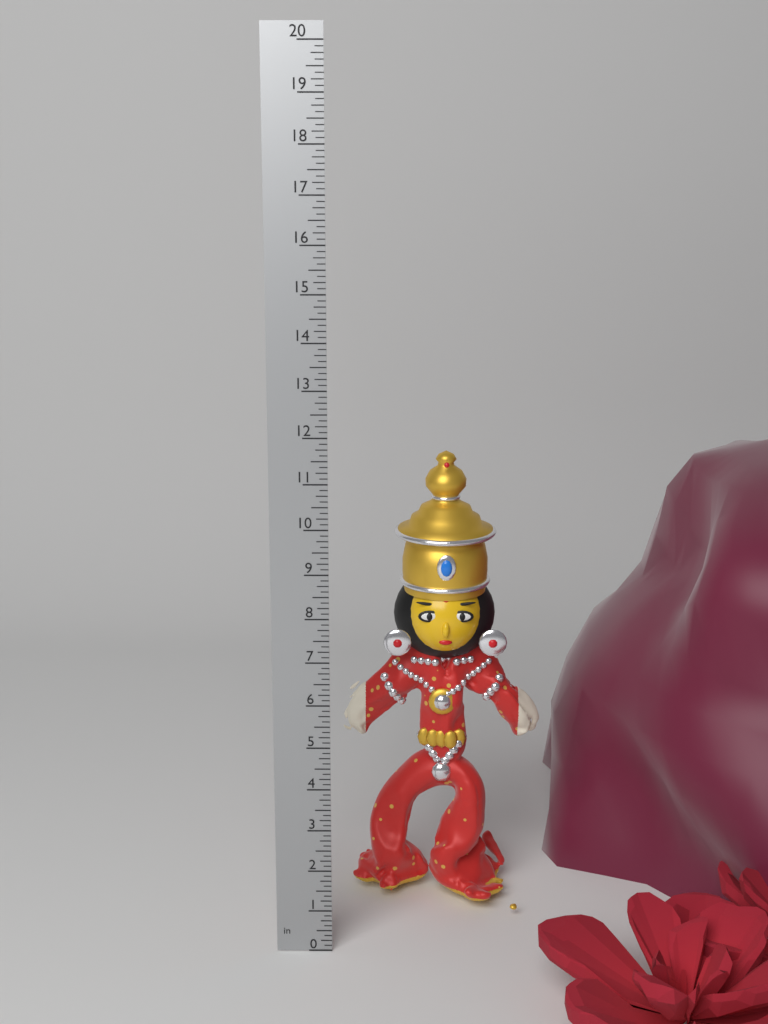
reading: 11.125 in
